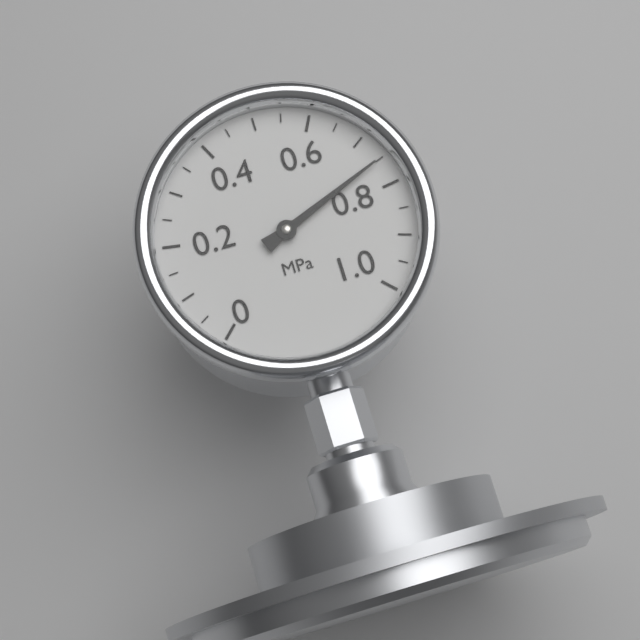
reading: 0.75 MPa
